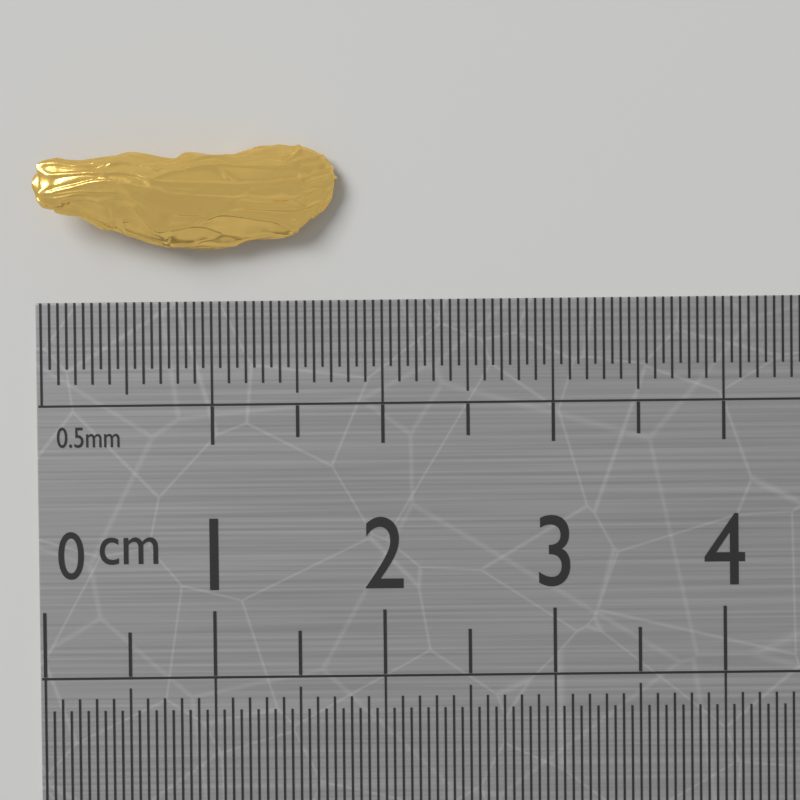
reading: 1.75 cm
